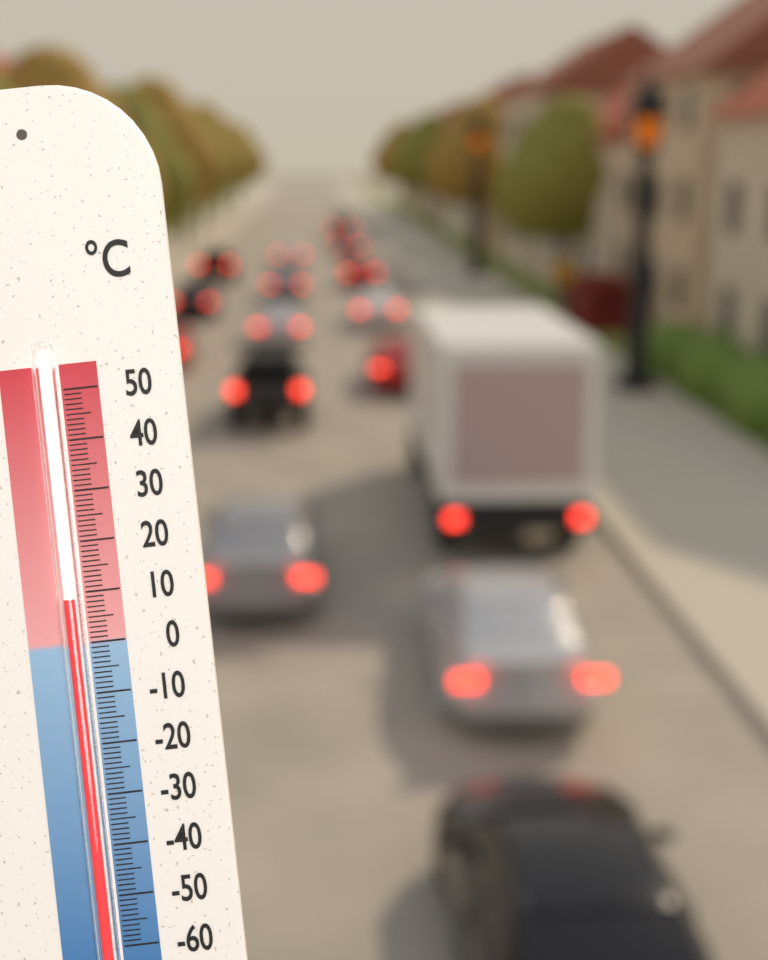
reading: 9 °C
